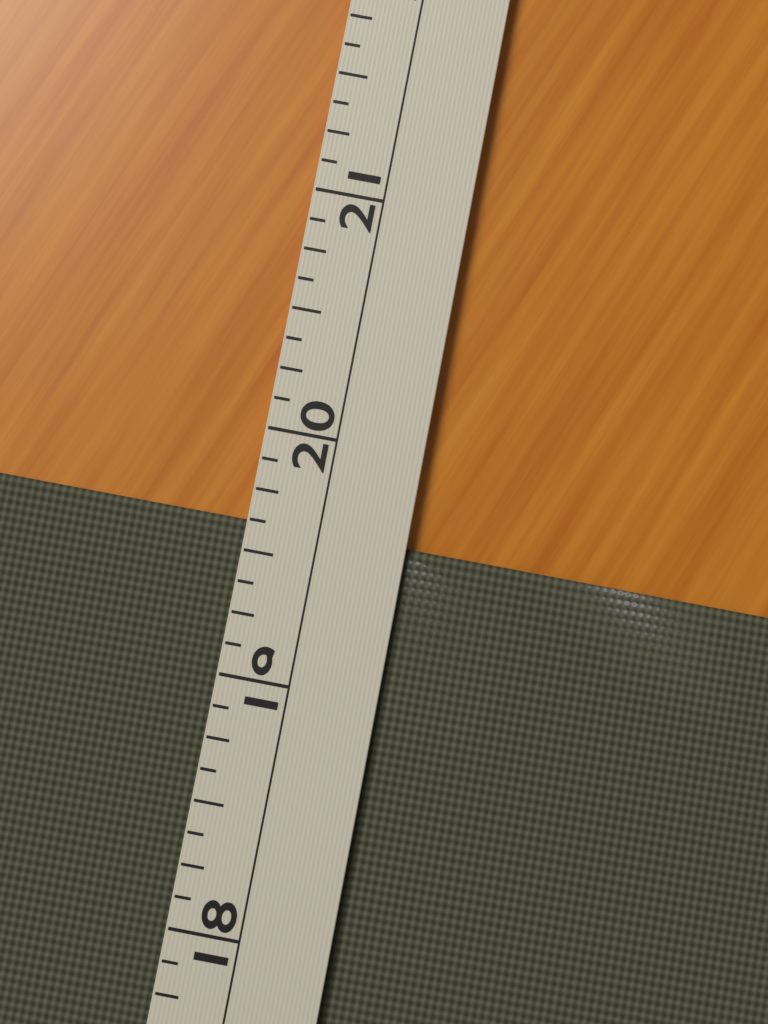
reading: 19.625 (no unit)
